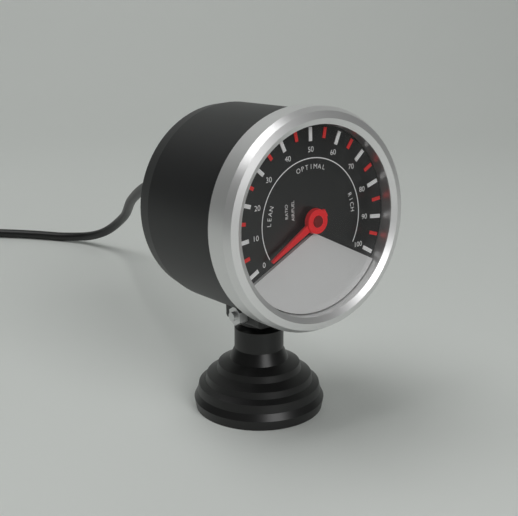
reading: 0 (no unit)
